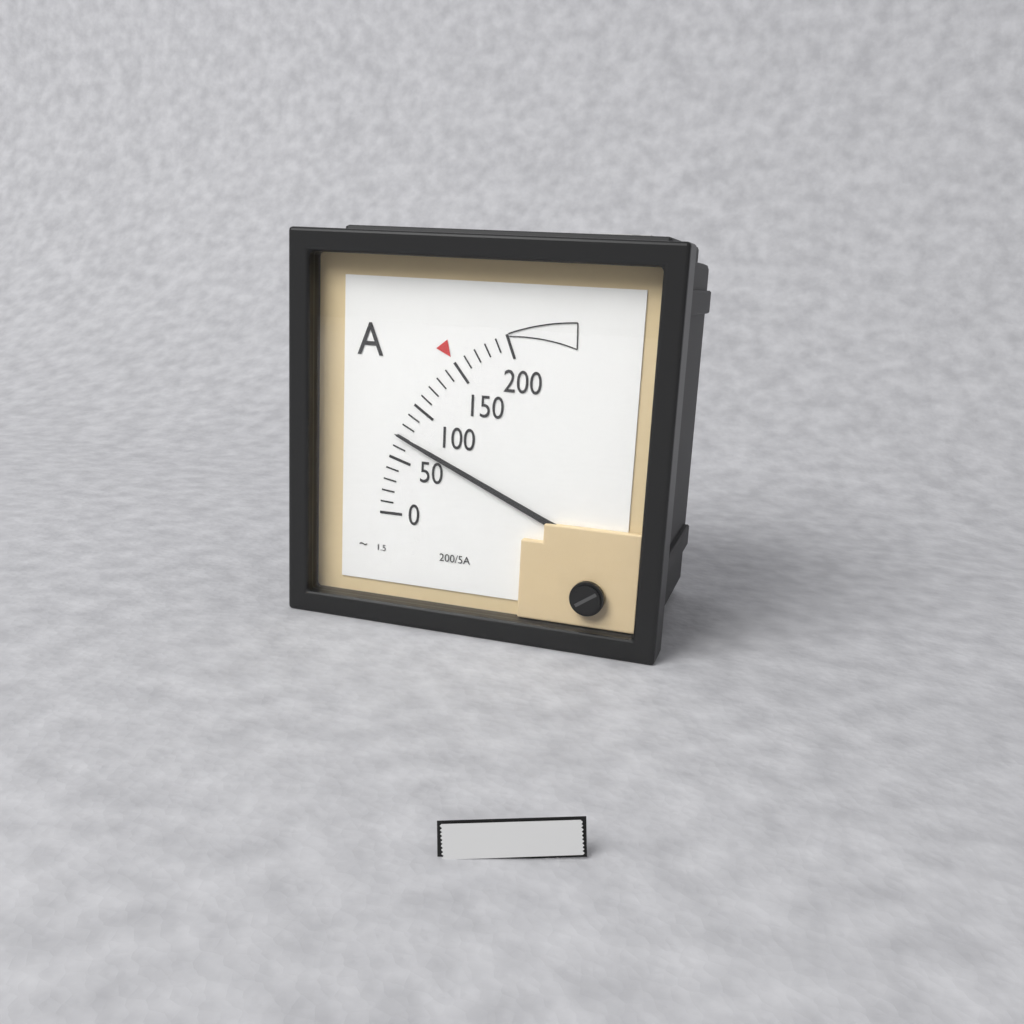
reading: 70 A
